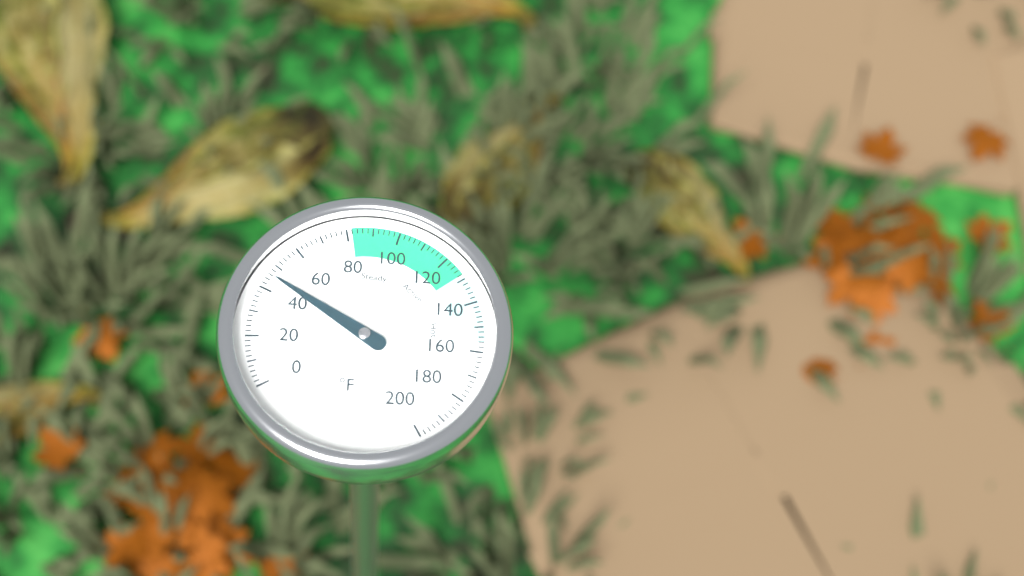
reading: 46 °F
